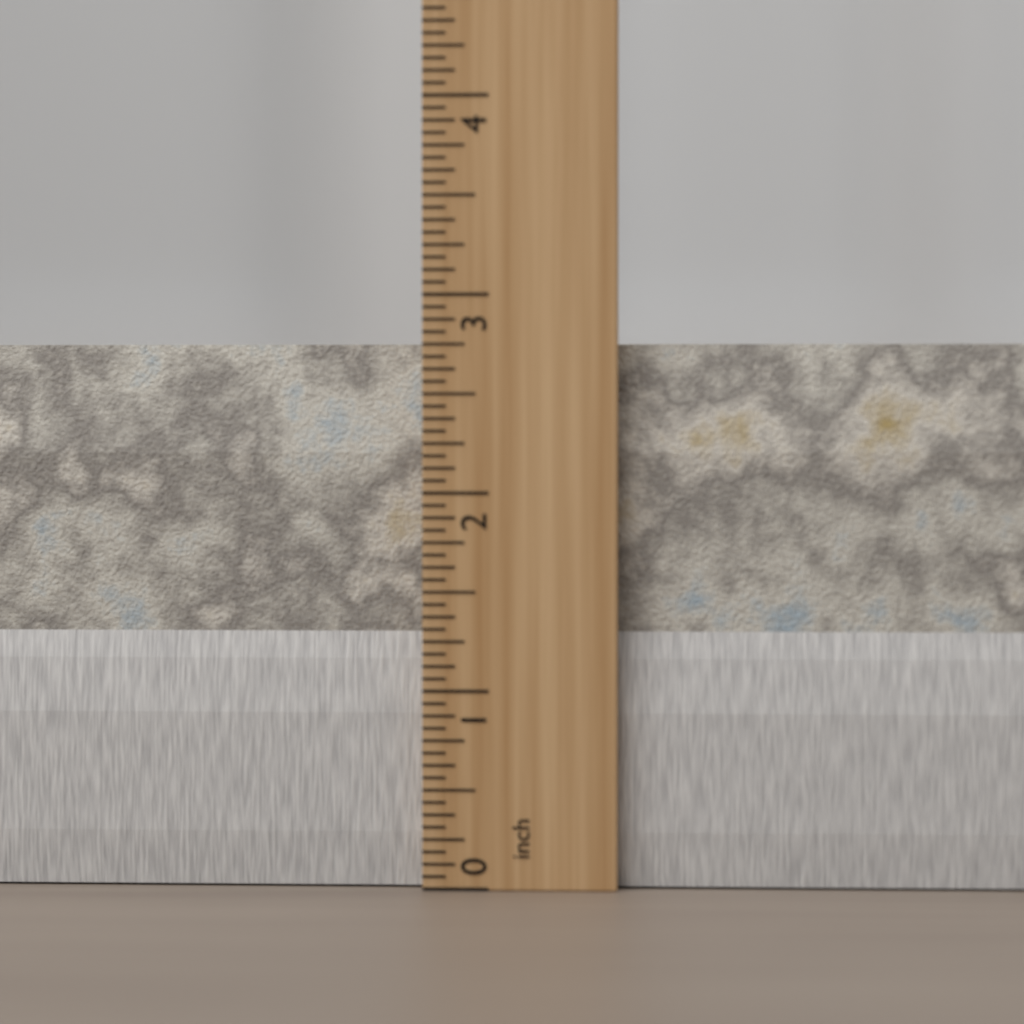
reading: 2.7500 inch
